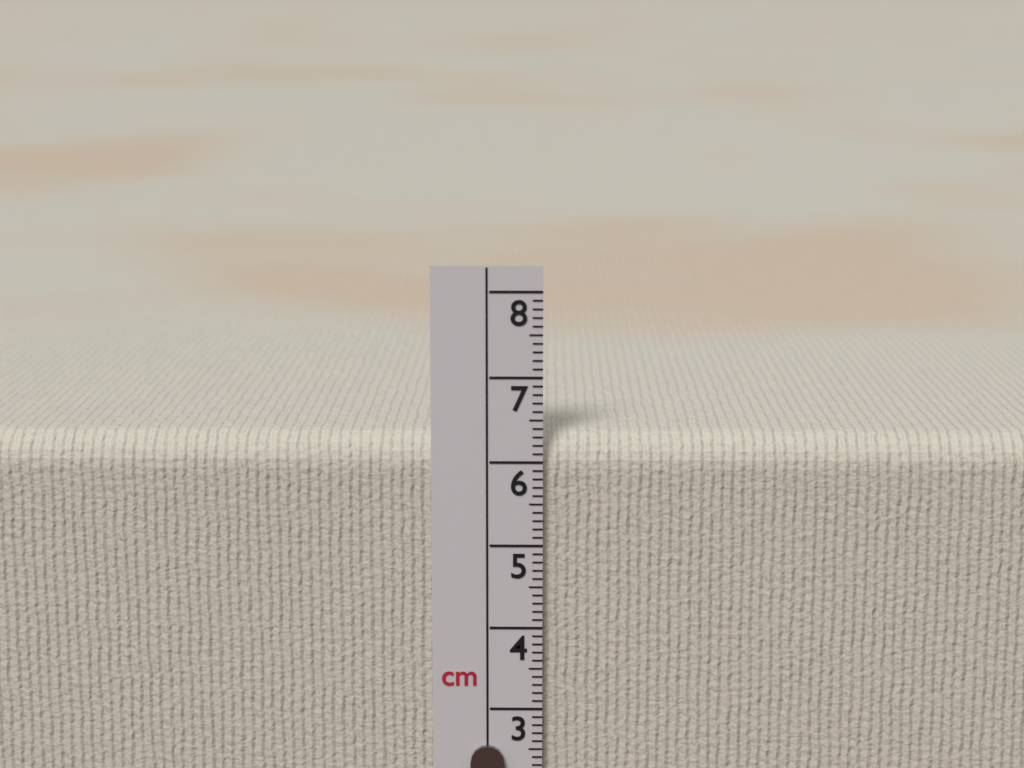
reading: 6.3 cm
